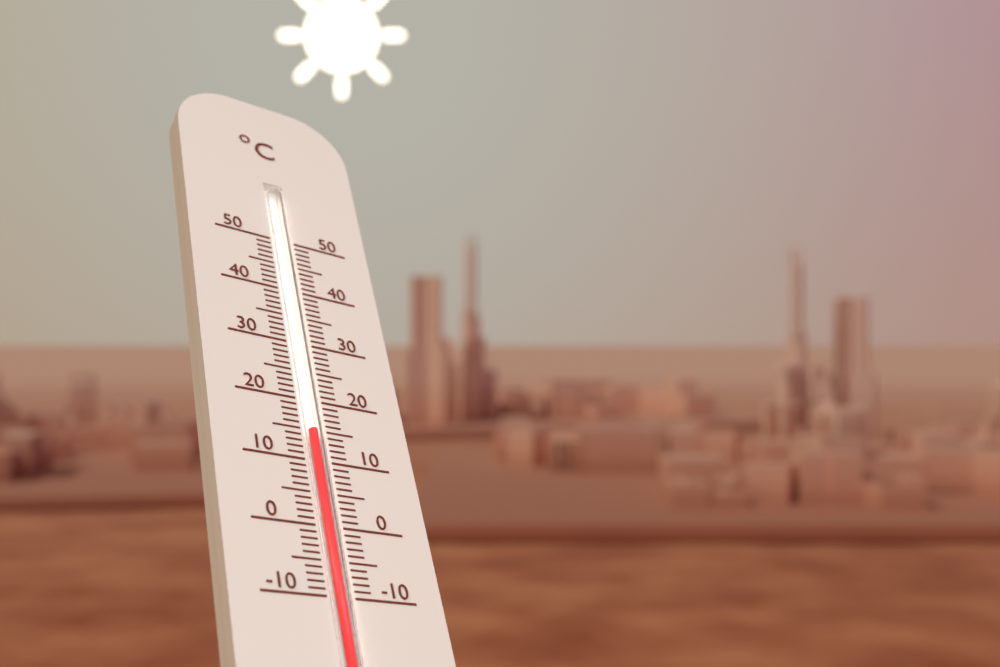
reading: 15 °C
